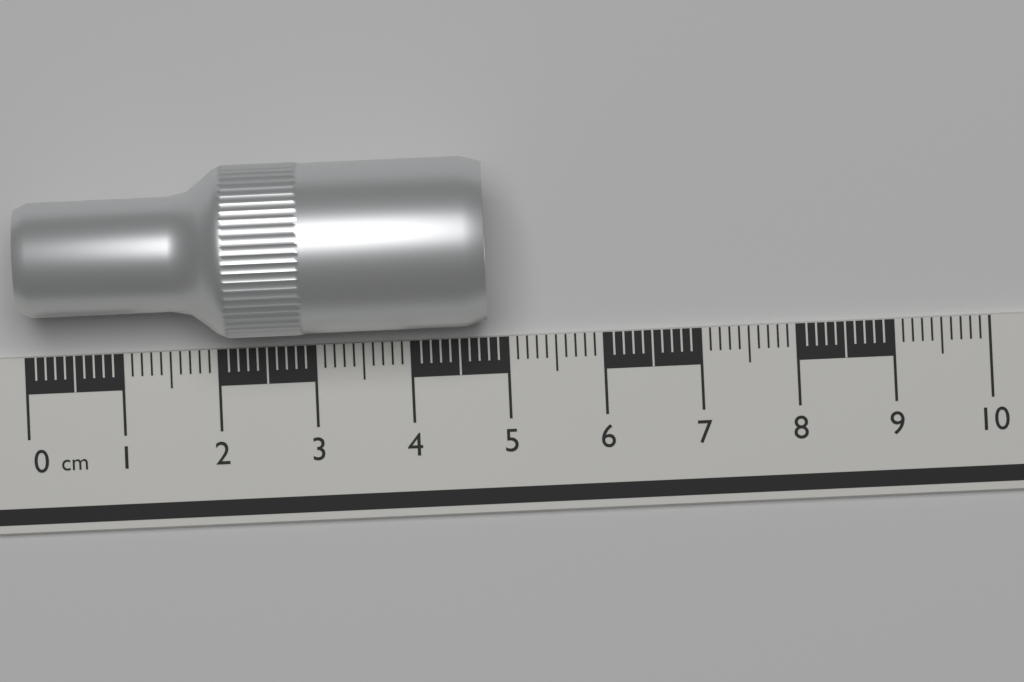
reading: 4.8 cm
